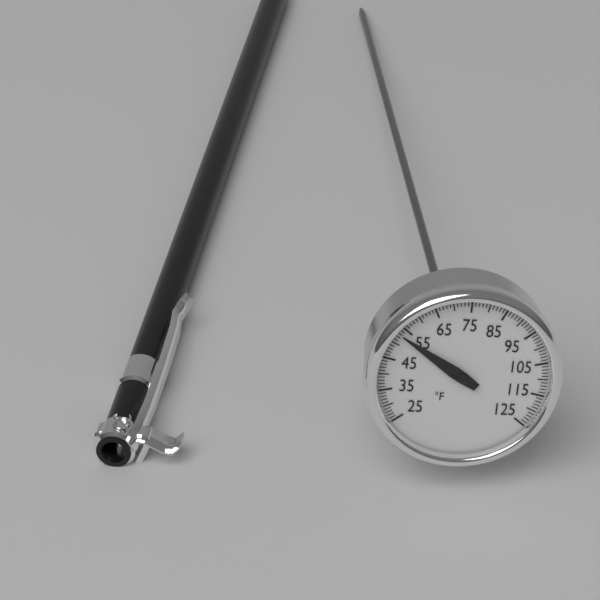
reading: 53 °F
